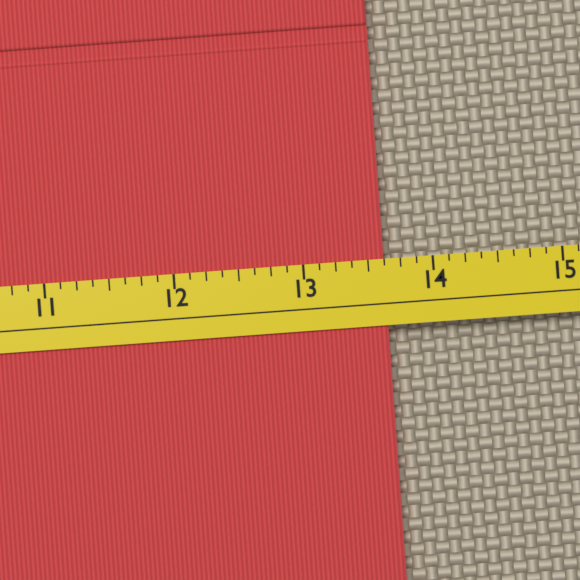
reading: 13.625 (no unit)
